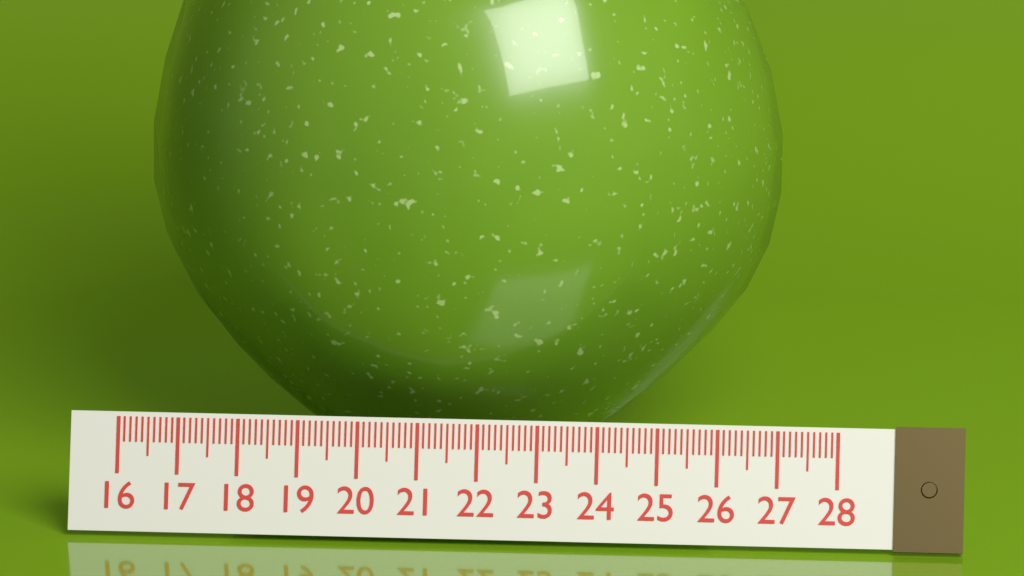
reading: 26.8 (no unit)
